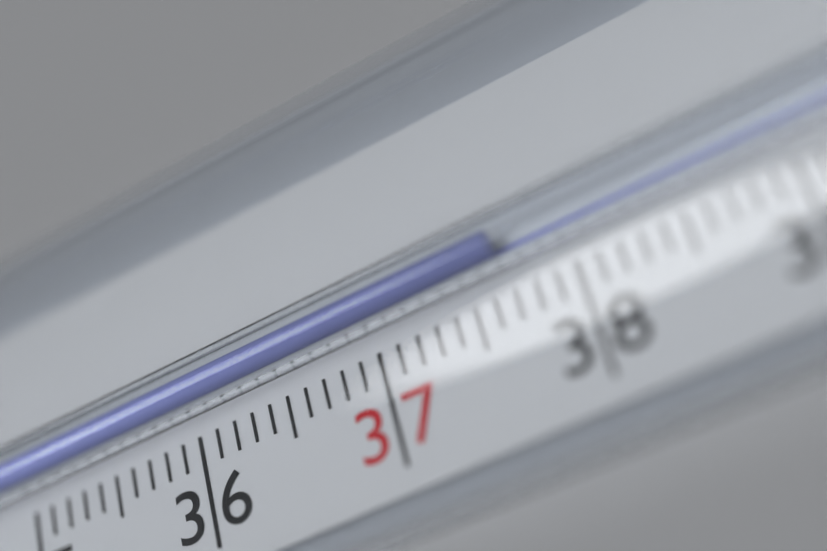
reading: 37.7 °C
